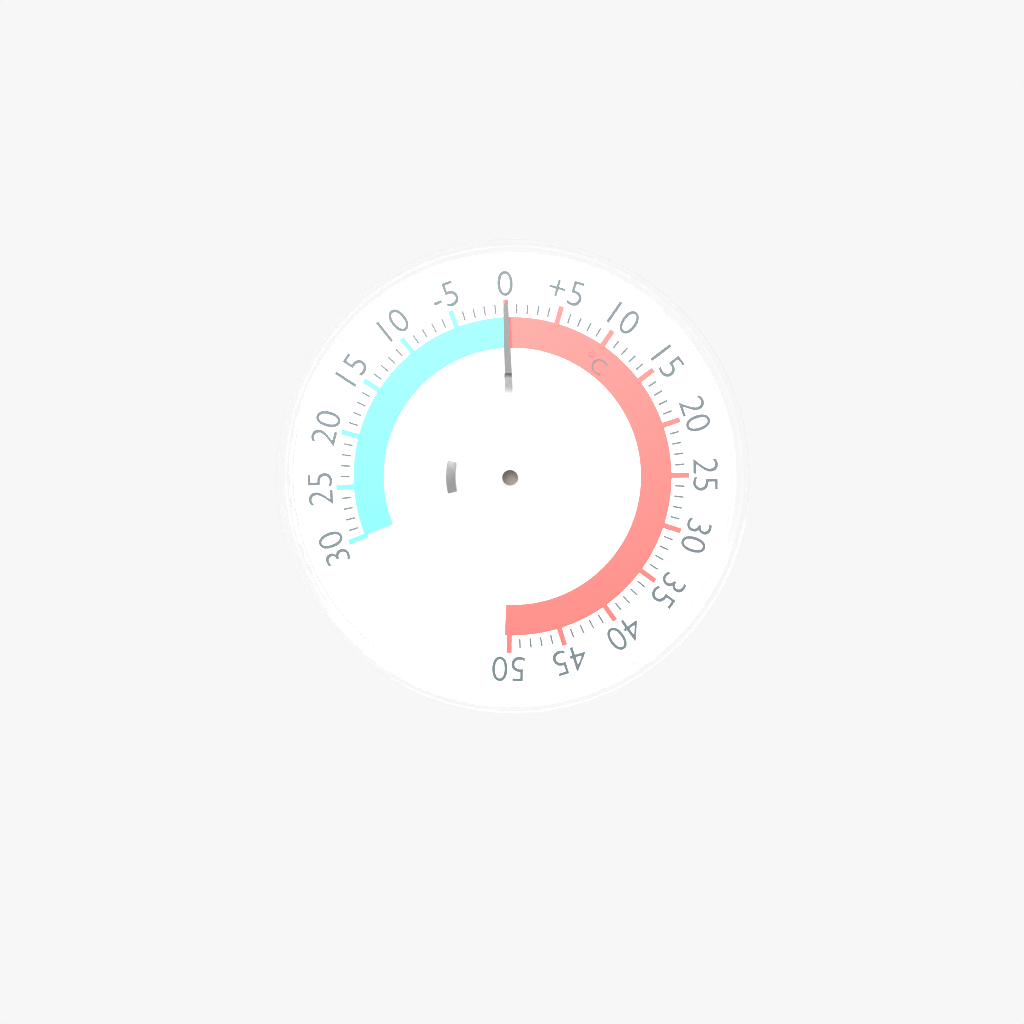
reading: 0 °C
